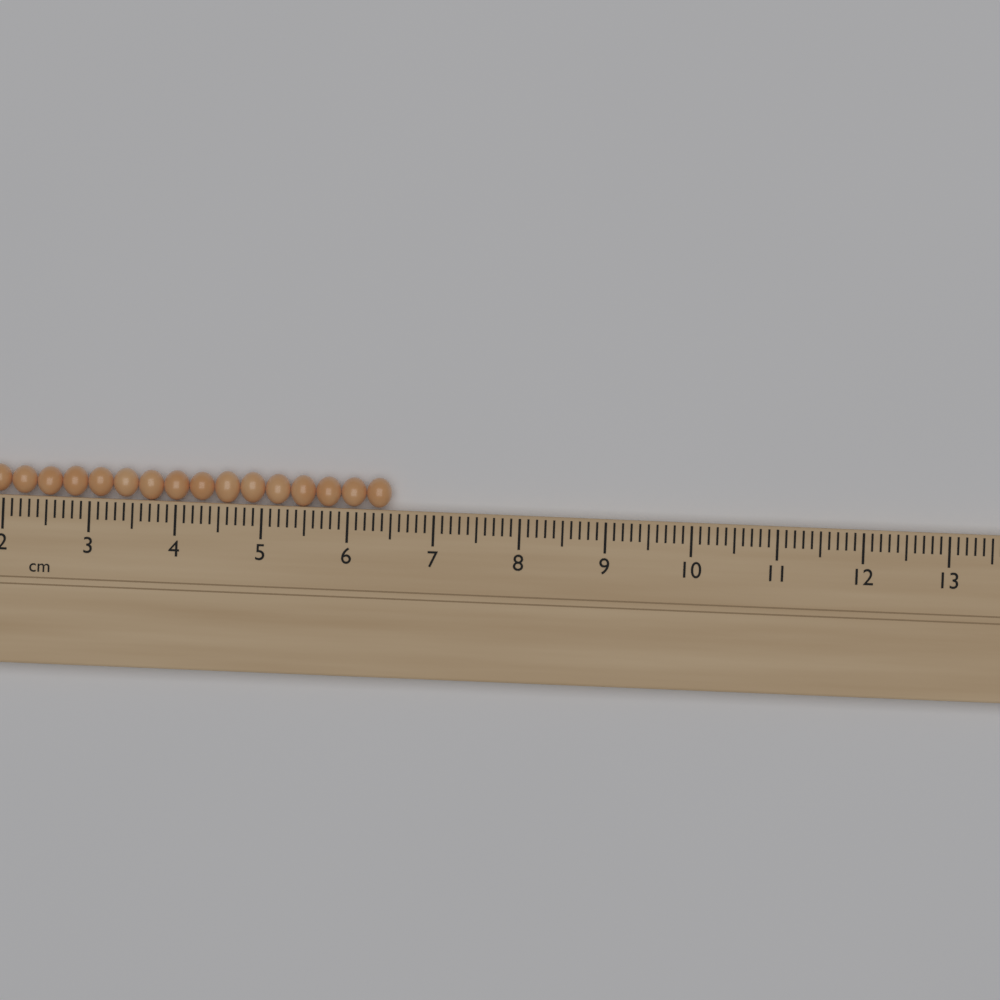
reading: 6.5 cm
